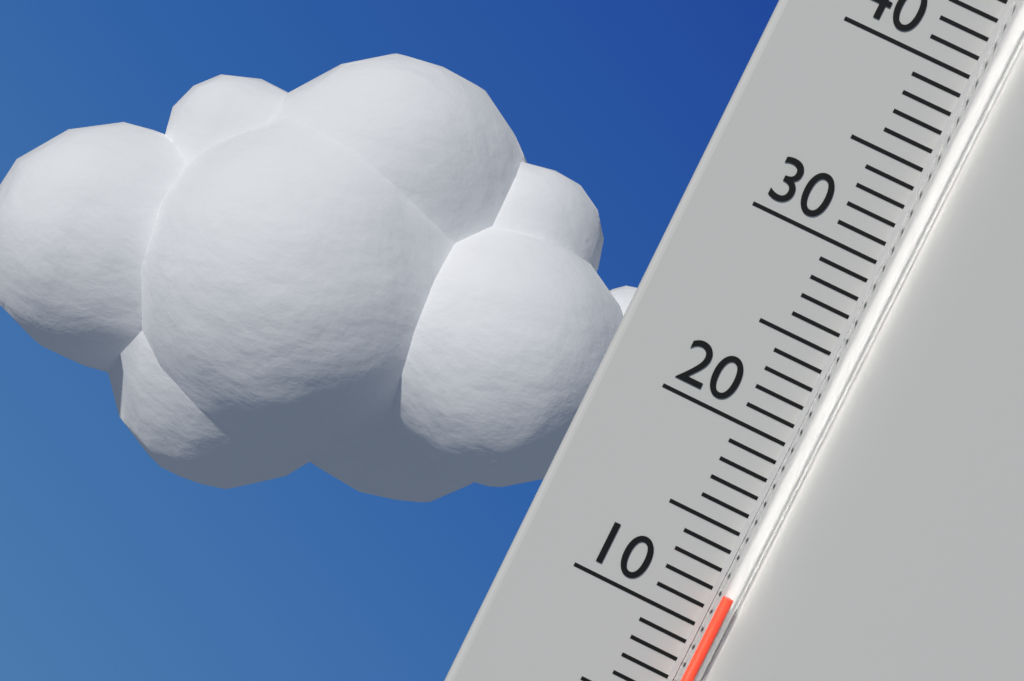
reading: 12 °C
